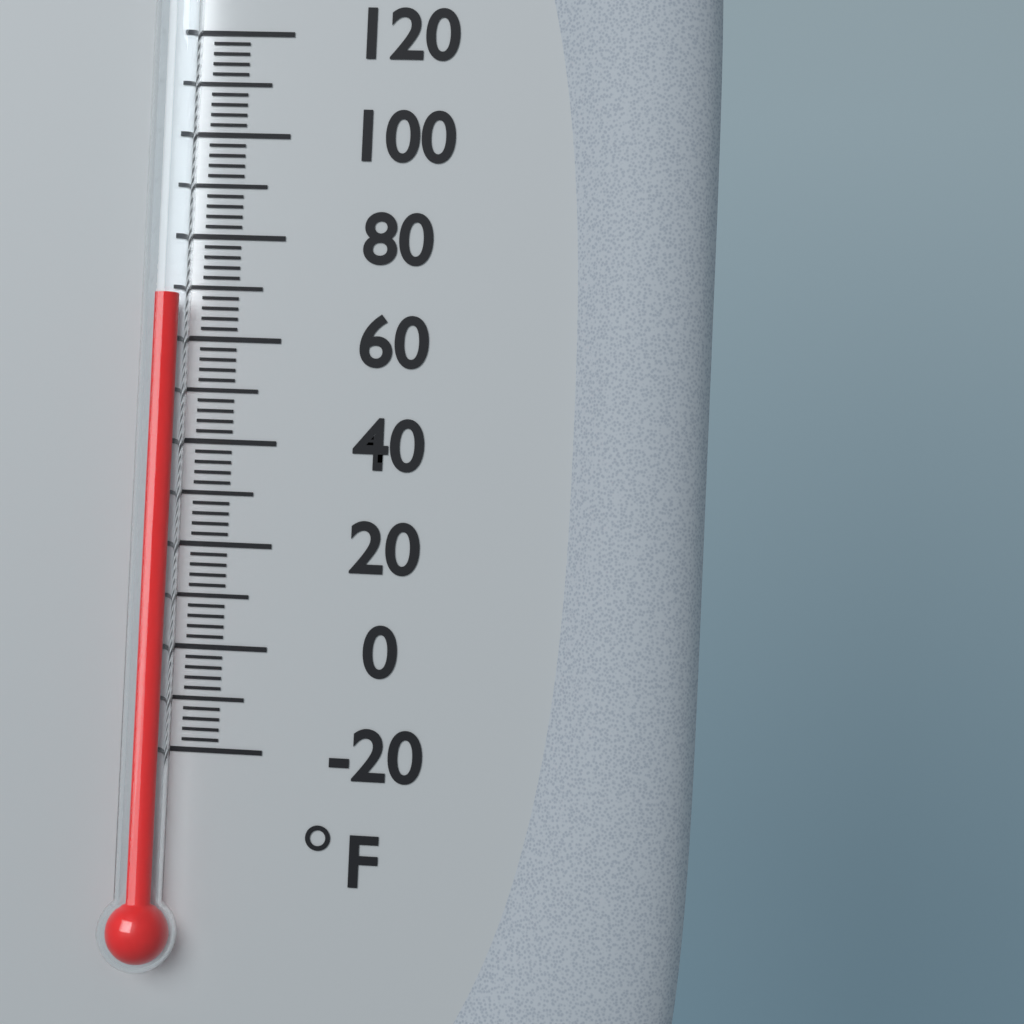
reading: 68 °F
